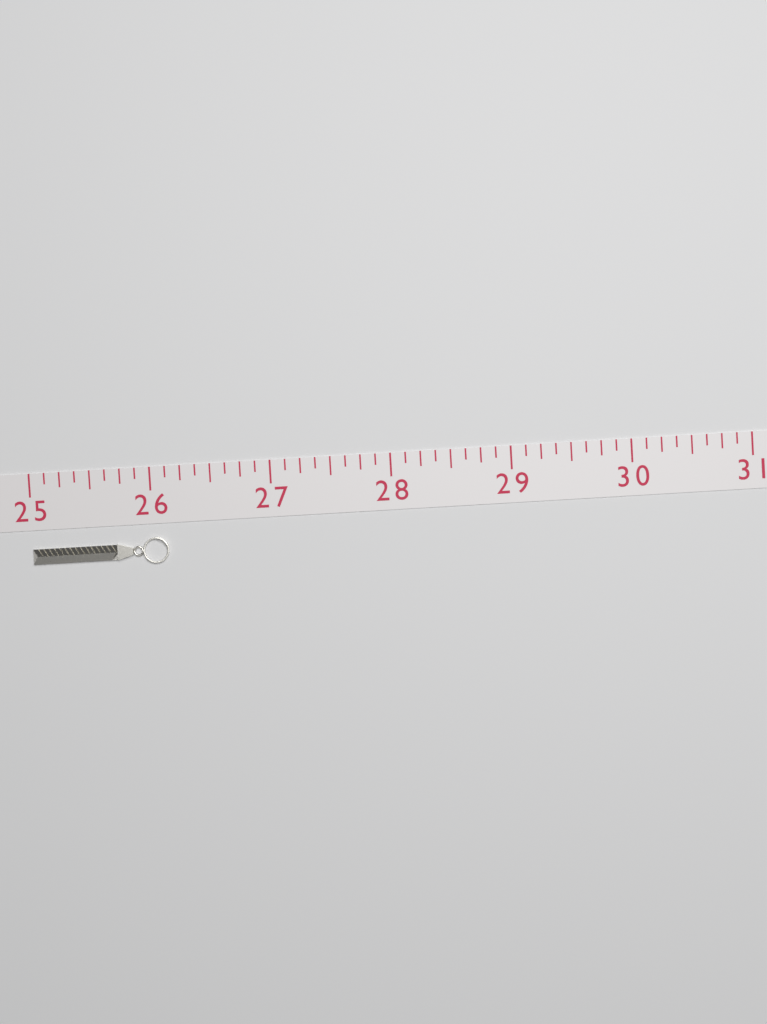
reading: 26.125 (no unit)
